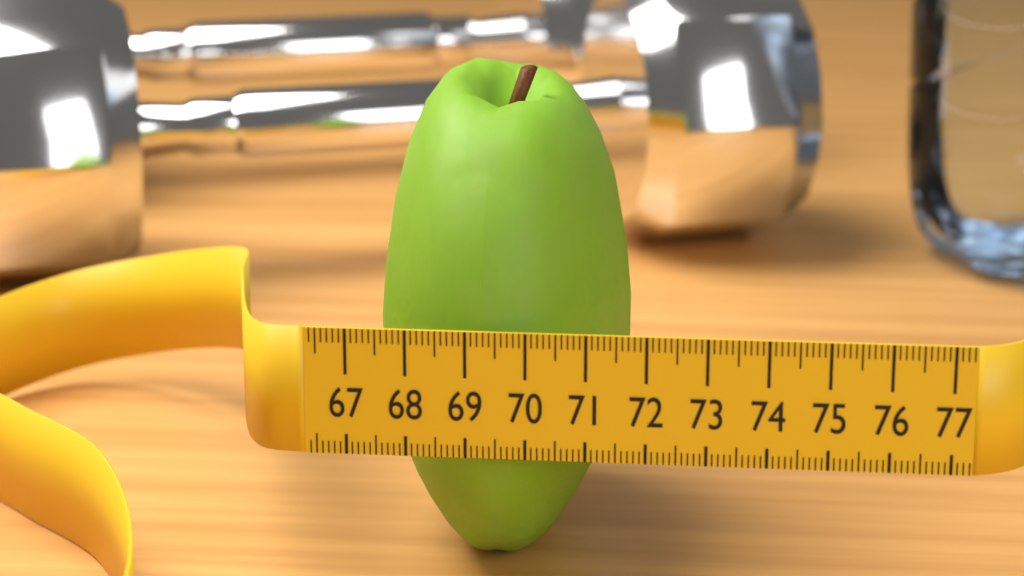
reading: 71.5 (no unit)
